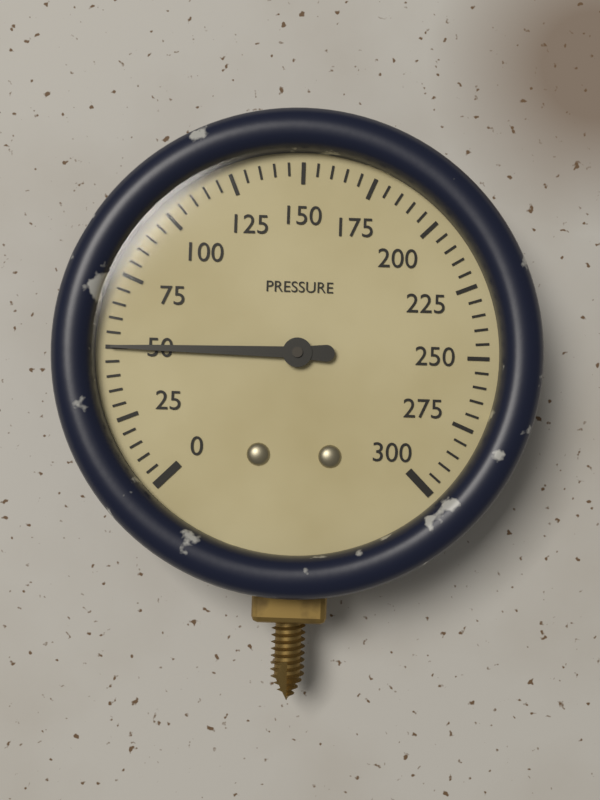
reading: 50 (no unit)
